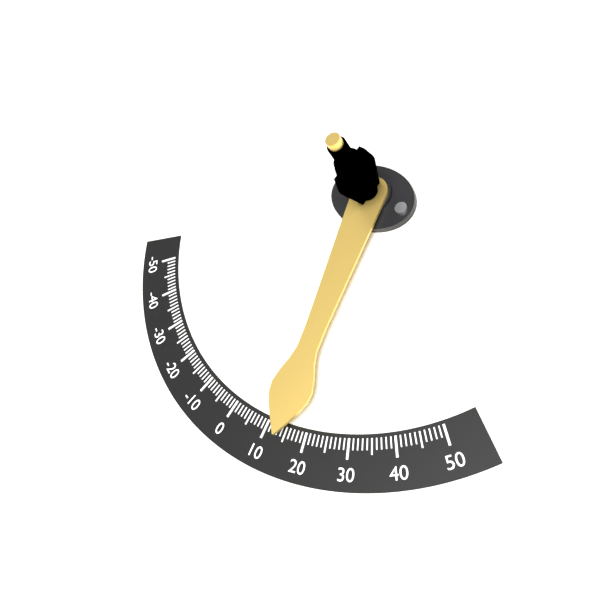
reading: 14 (no unit)
